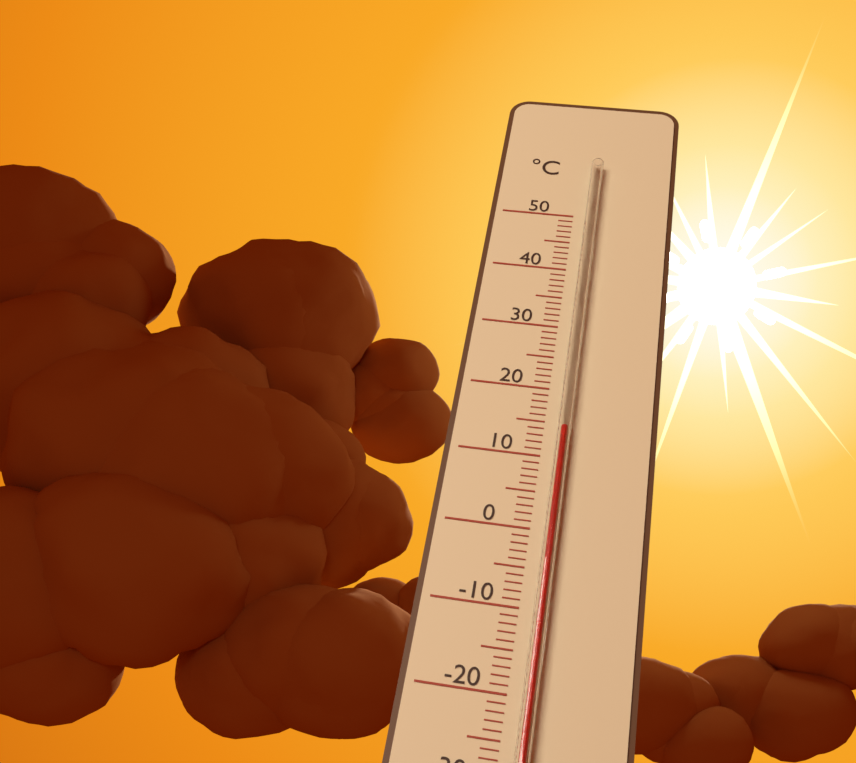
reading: 14 °C
